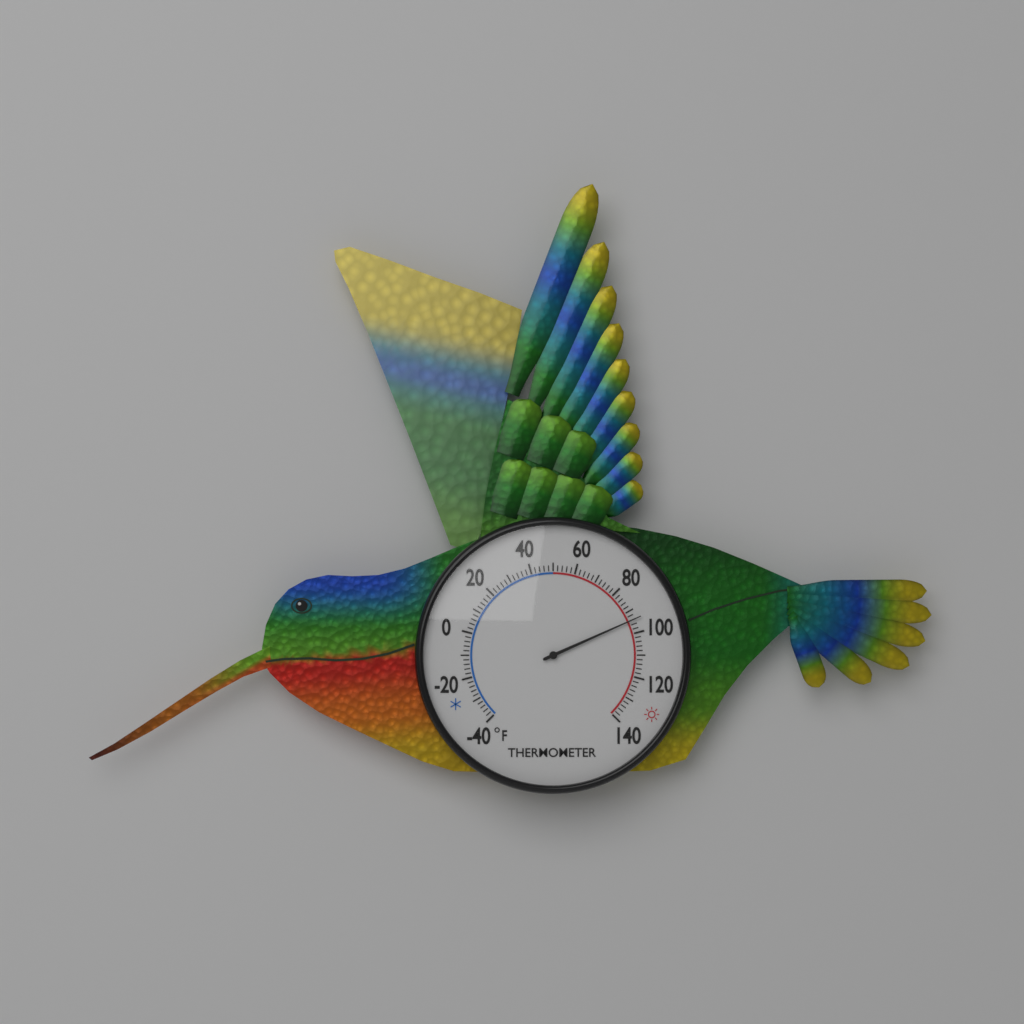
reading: 94 °F
